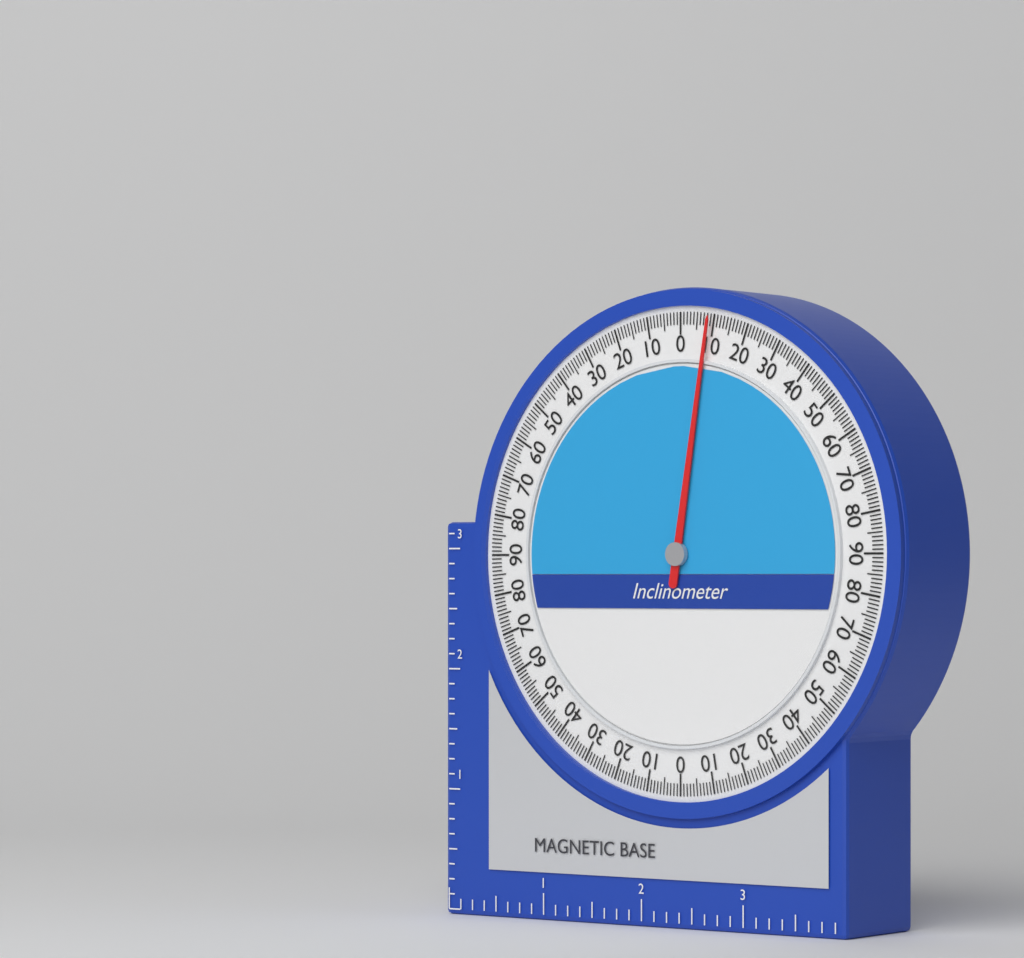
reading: 9 (no unit)
